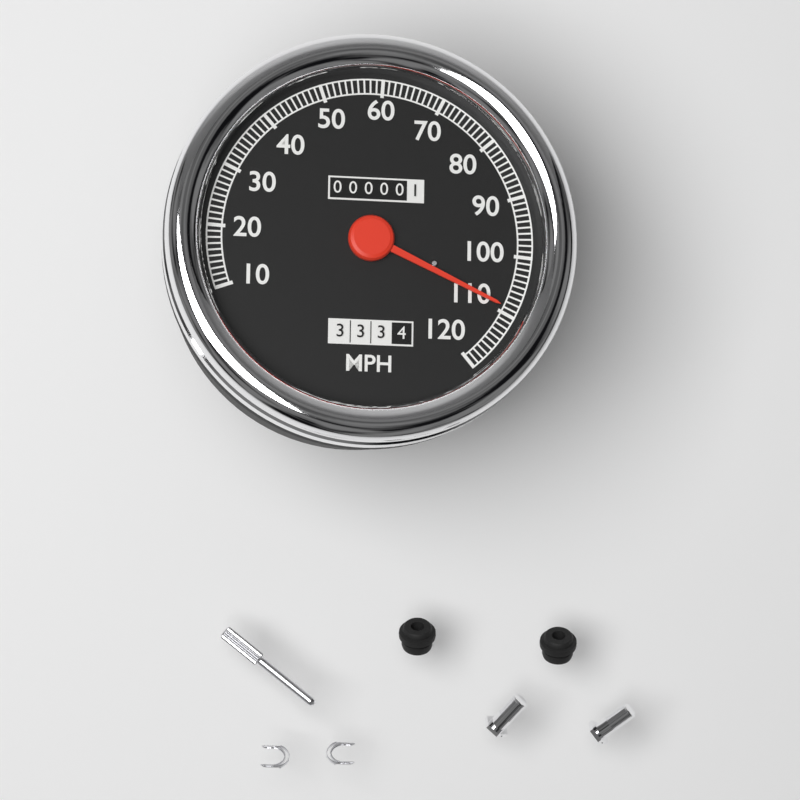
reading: 109 MPH
